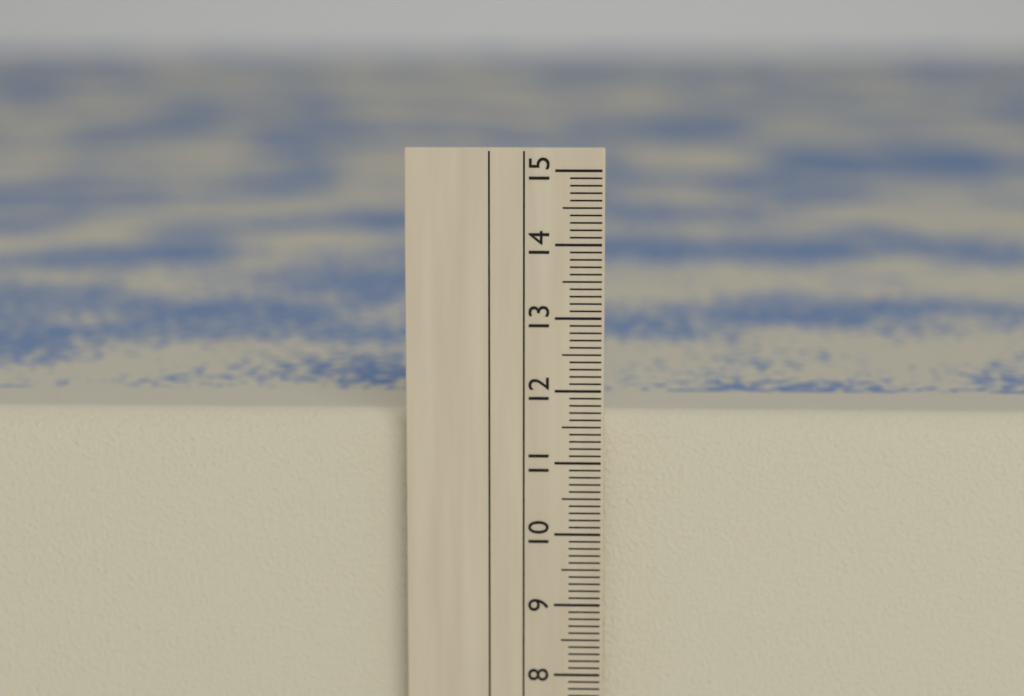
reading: 11.6 cm
